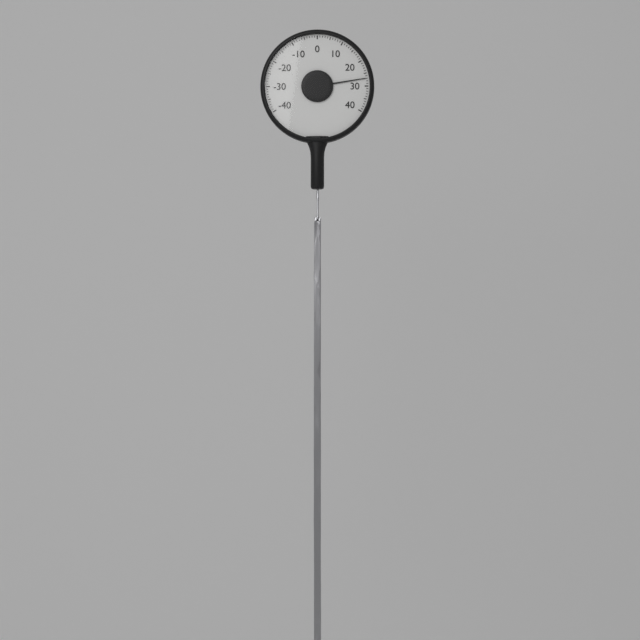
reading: 27 (no unit)
